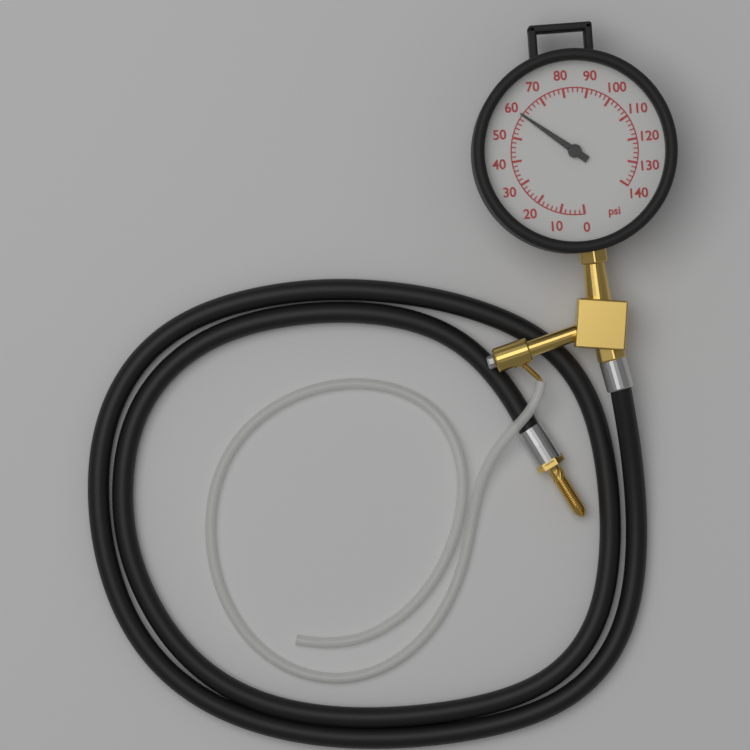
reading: 60 psi
